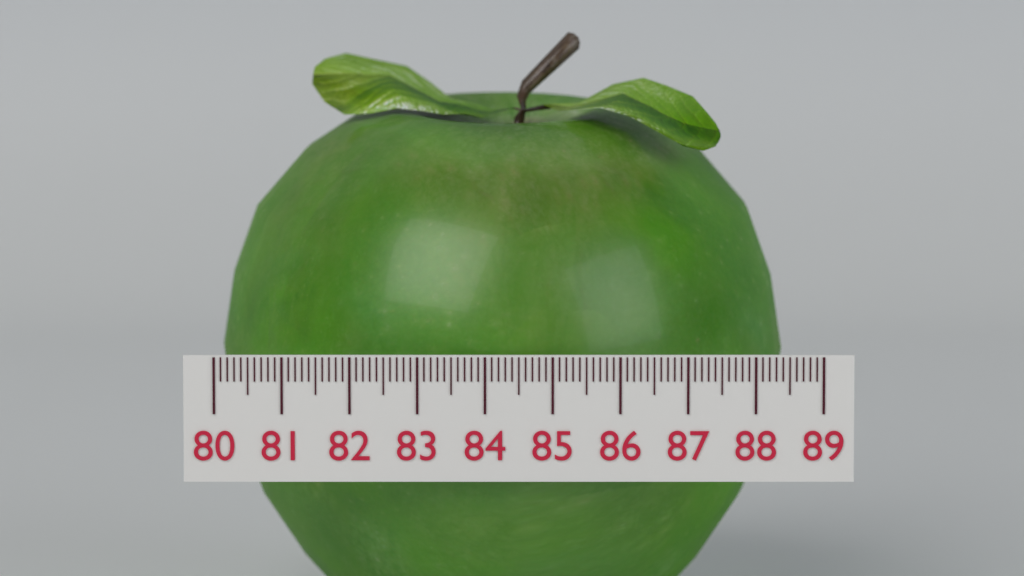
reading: 88.5 (no unit)
